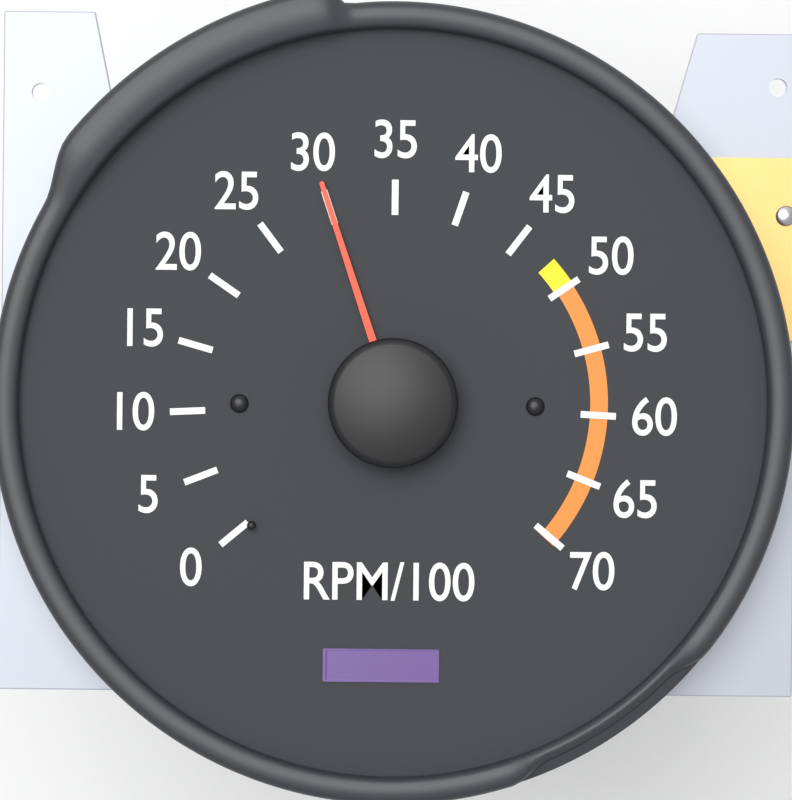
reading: 30 RPM/100
